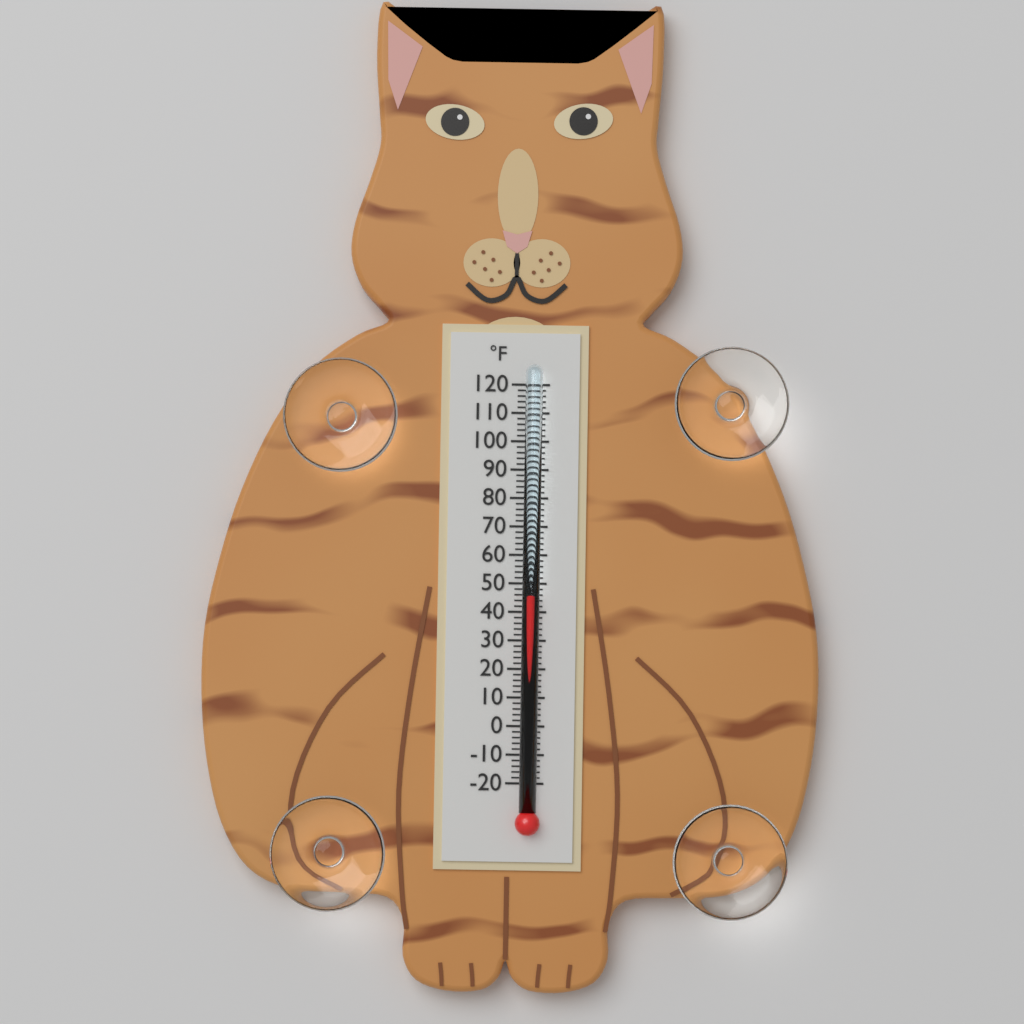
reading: 46 °F
